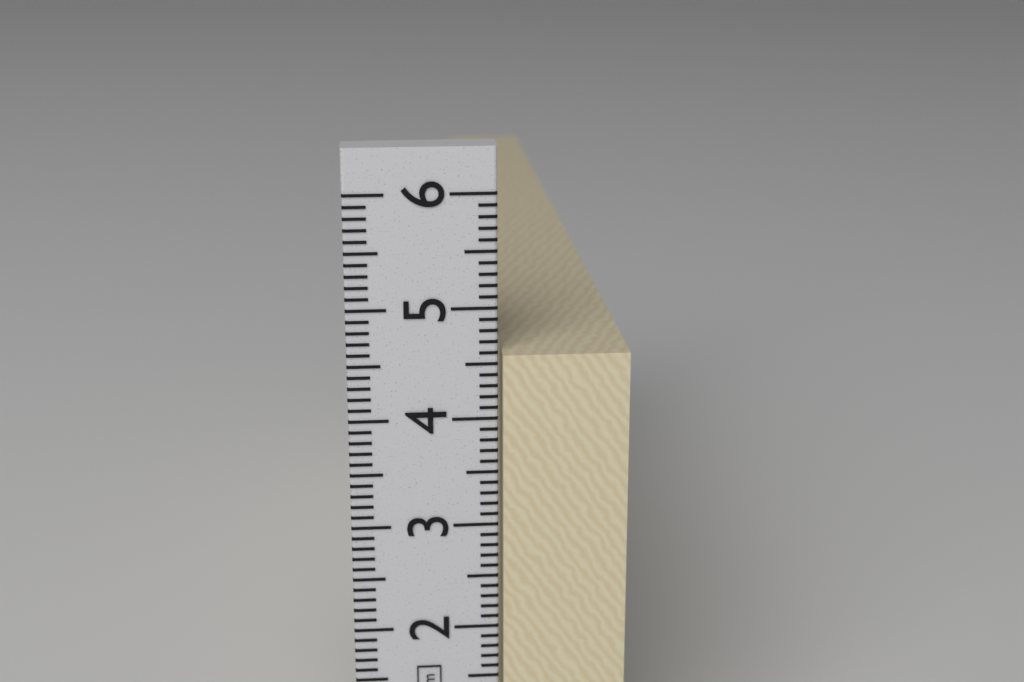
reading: 4.6 cm
